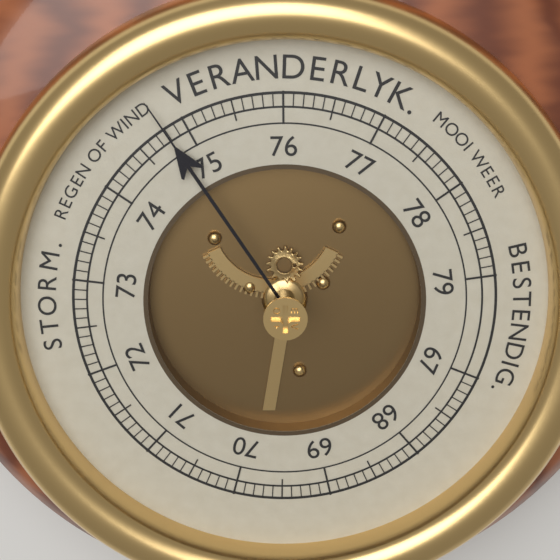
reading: 74.8 (no unit)
